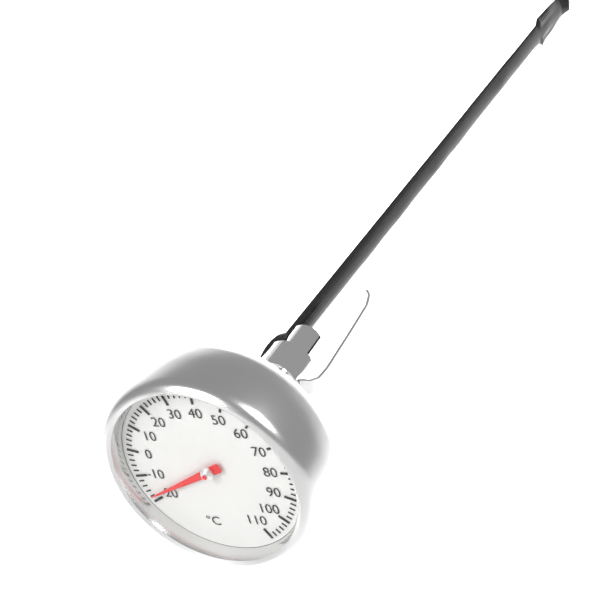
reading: -18 °C
